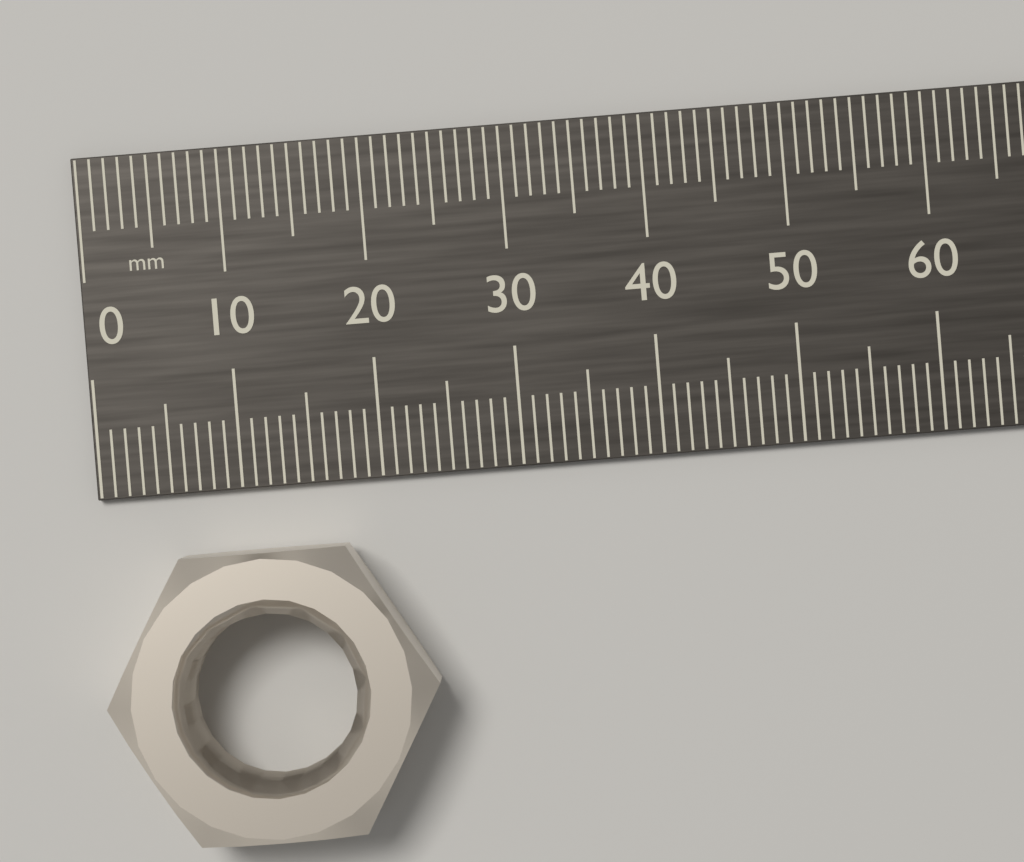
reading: 23 mm
